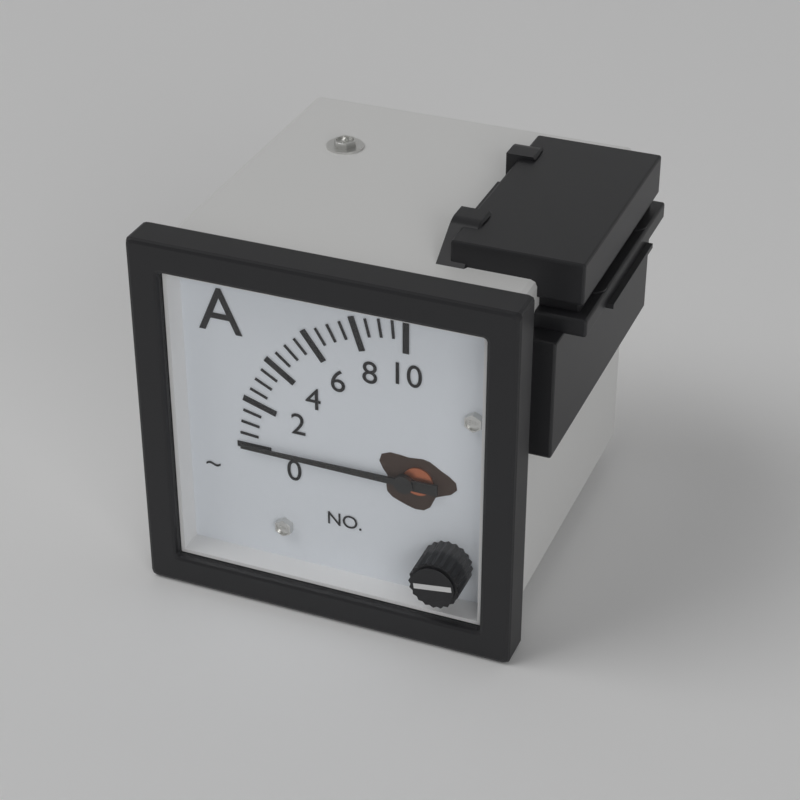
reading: 0.0 A
